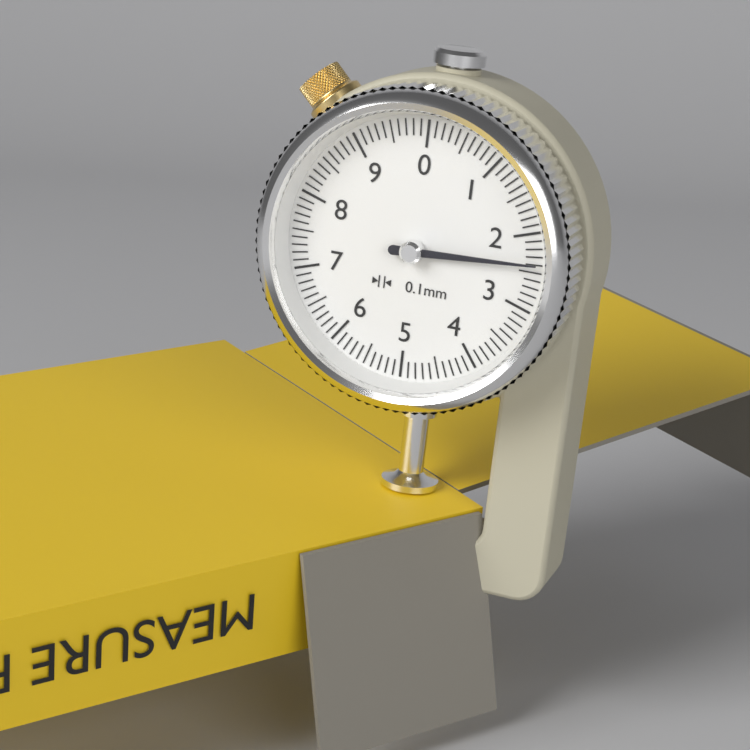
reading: 2.4 mm
